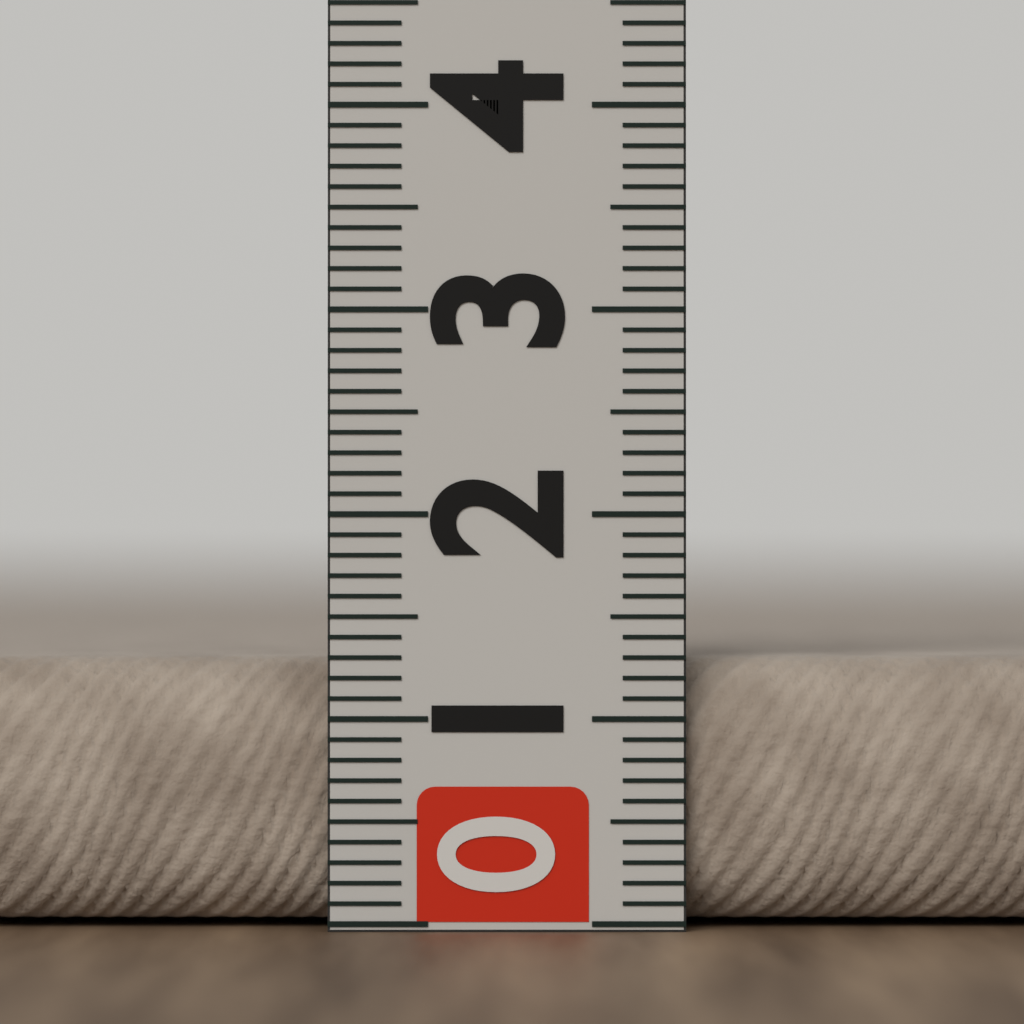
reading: 1.3 (no unit)
